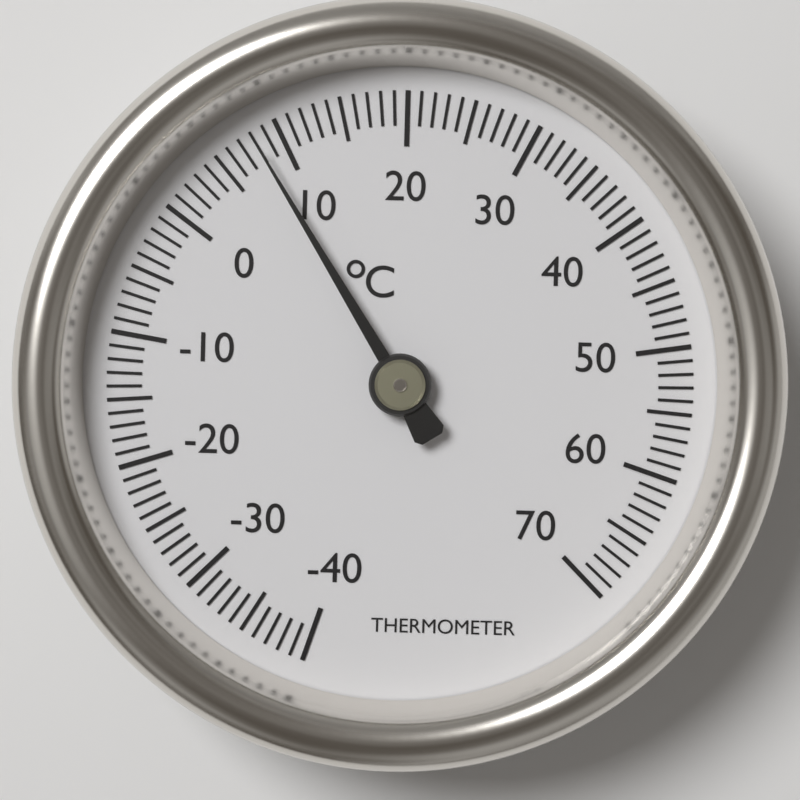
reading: 8 °C
